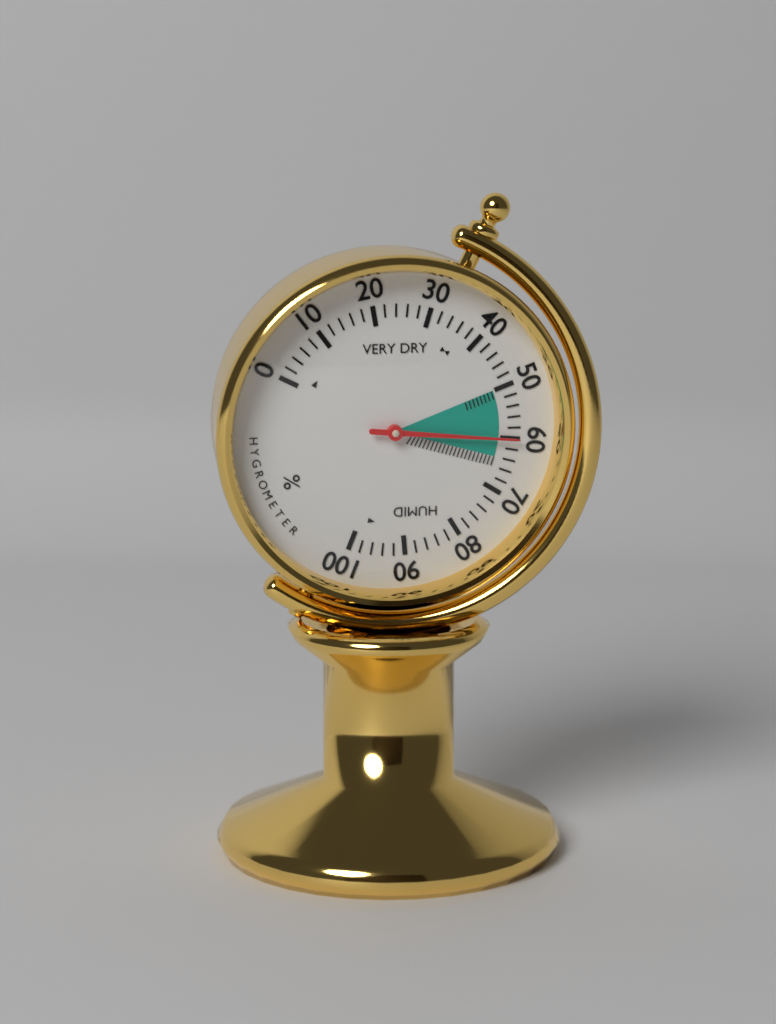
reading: 60 %
